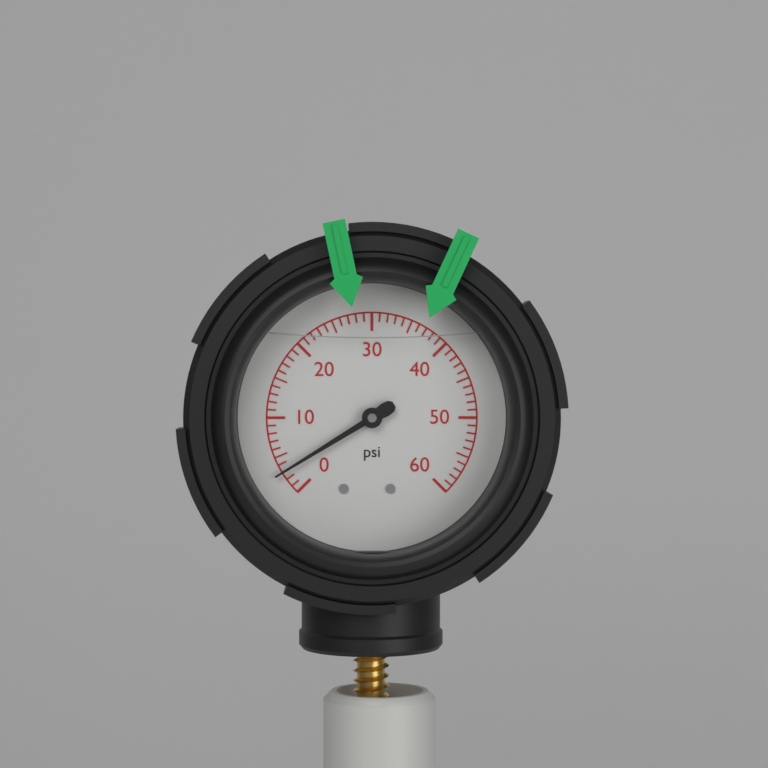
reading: 3 psi
